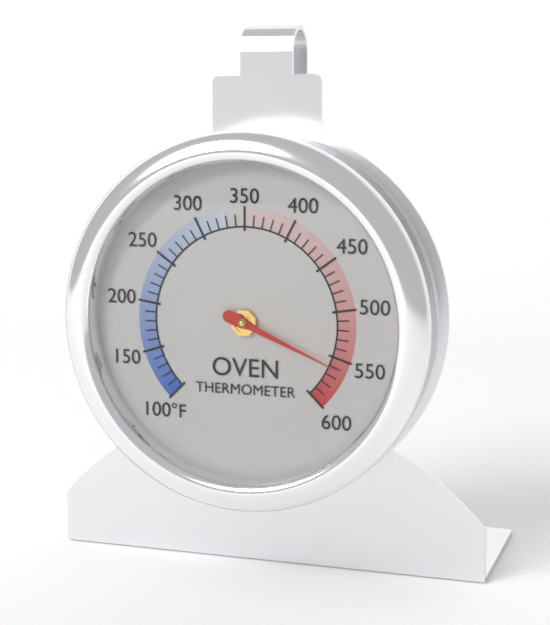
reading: 560 °F
